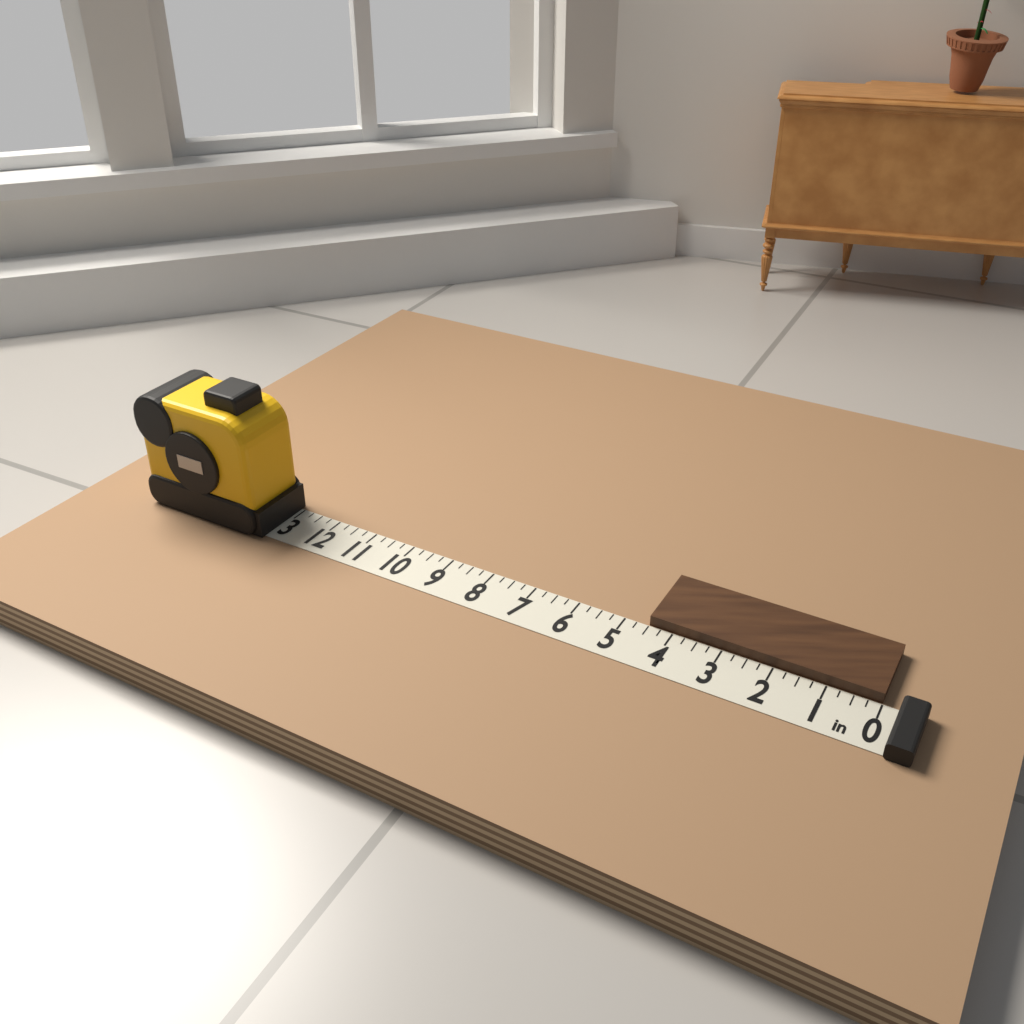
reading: 4.50 in
